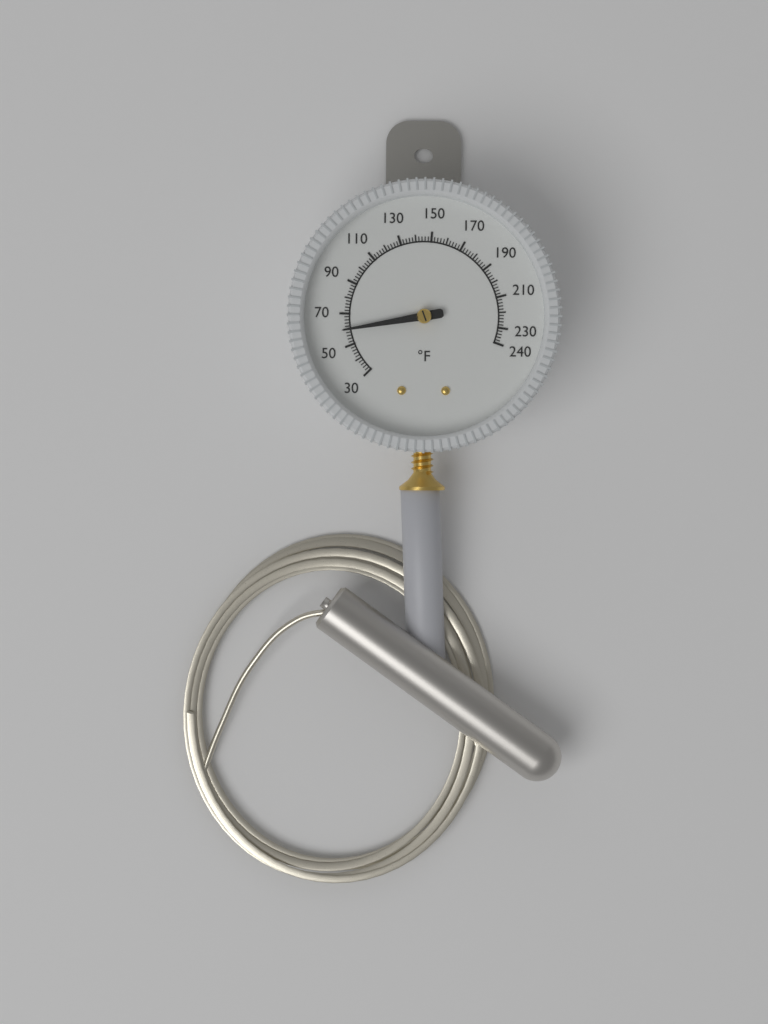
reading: 60 °F
